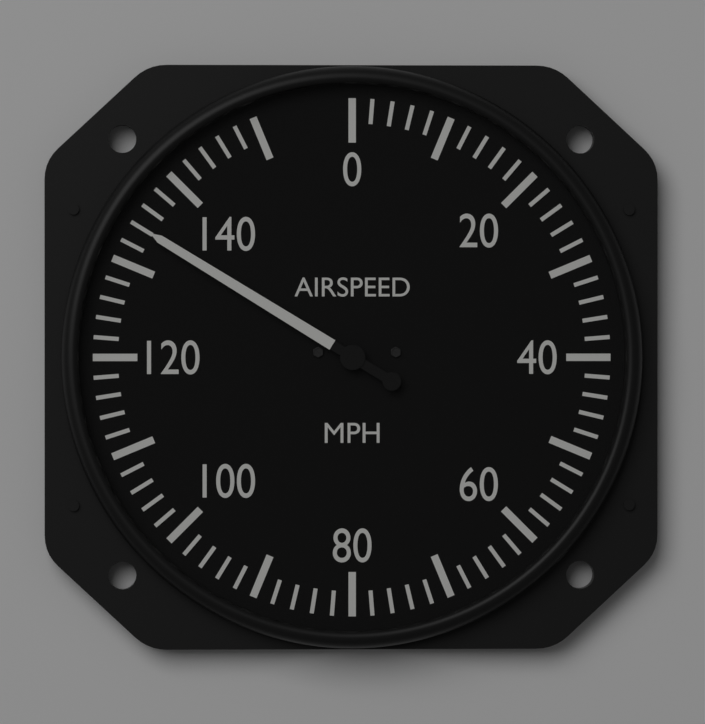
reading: 134 mph
